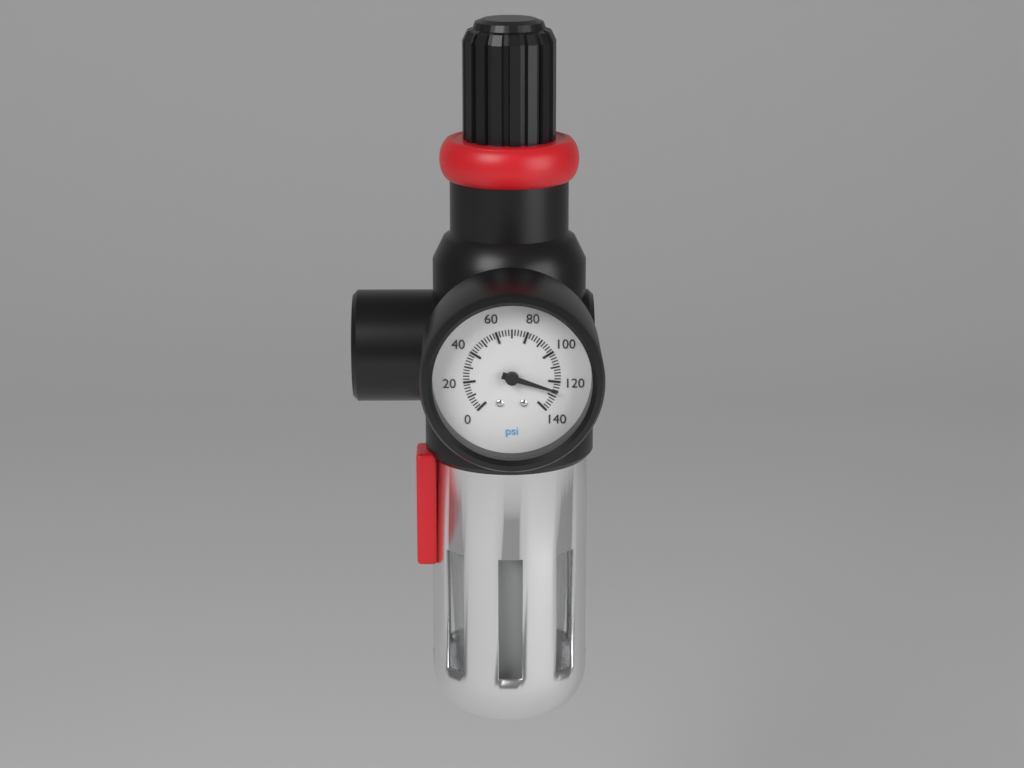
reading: 126 psi
